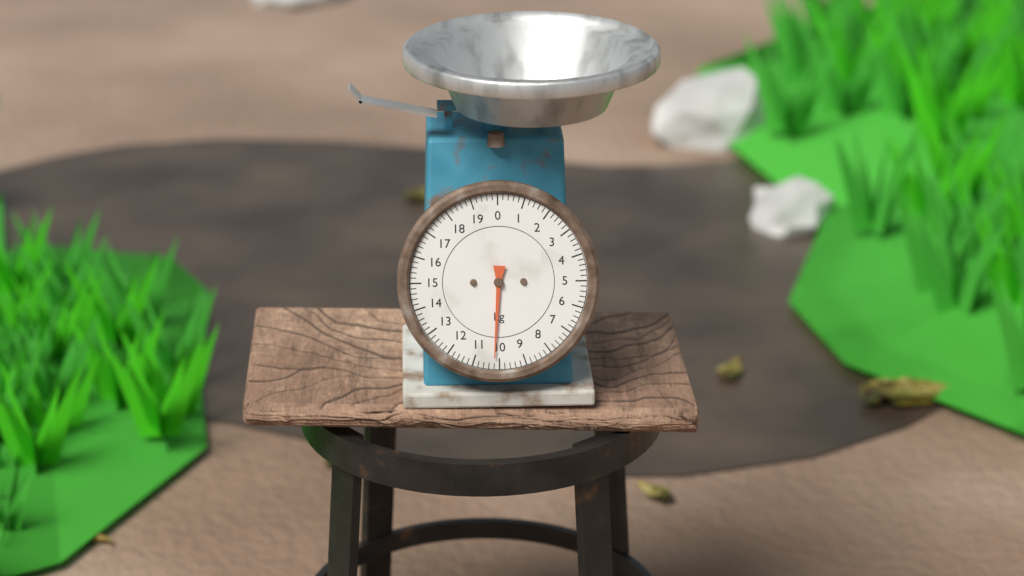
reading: 10.2 kg
